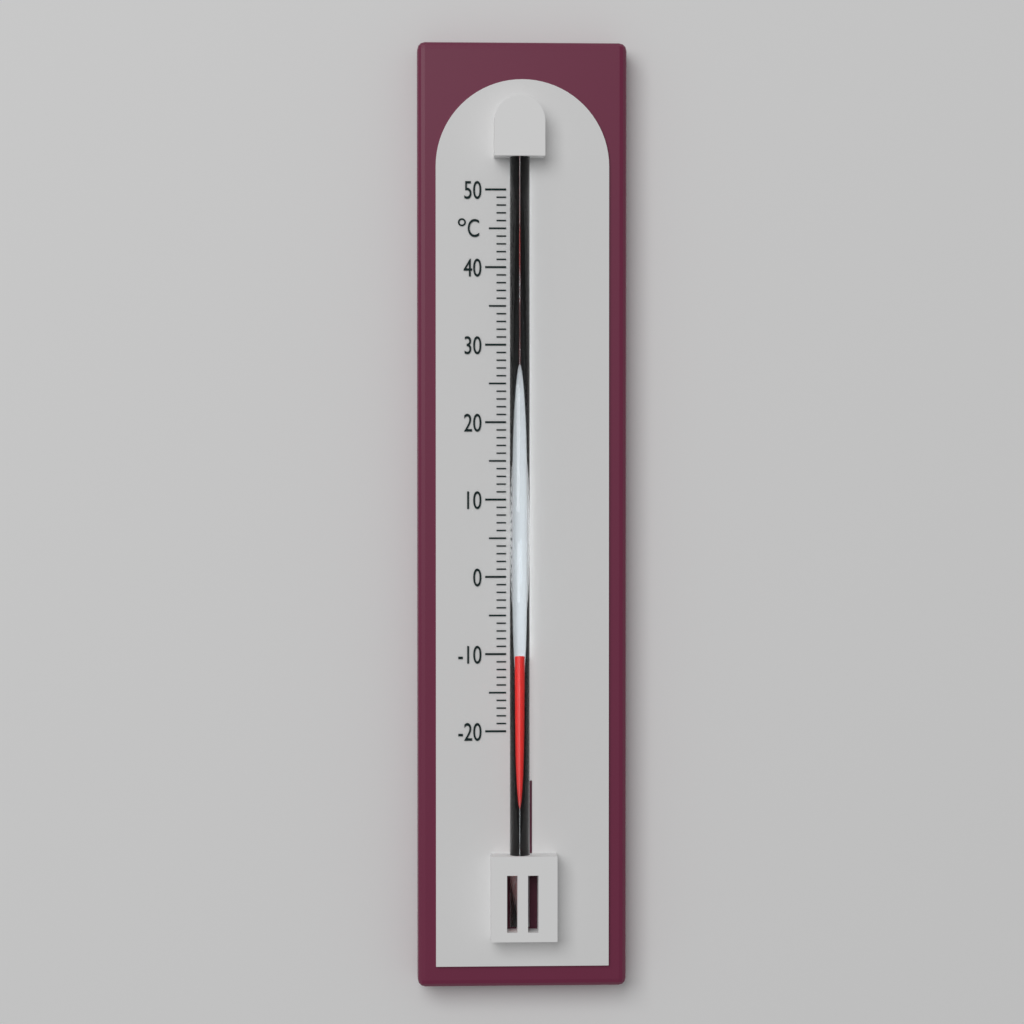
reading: -10 °C
